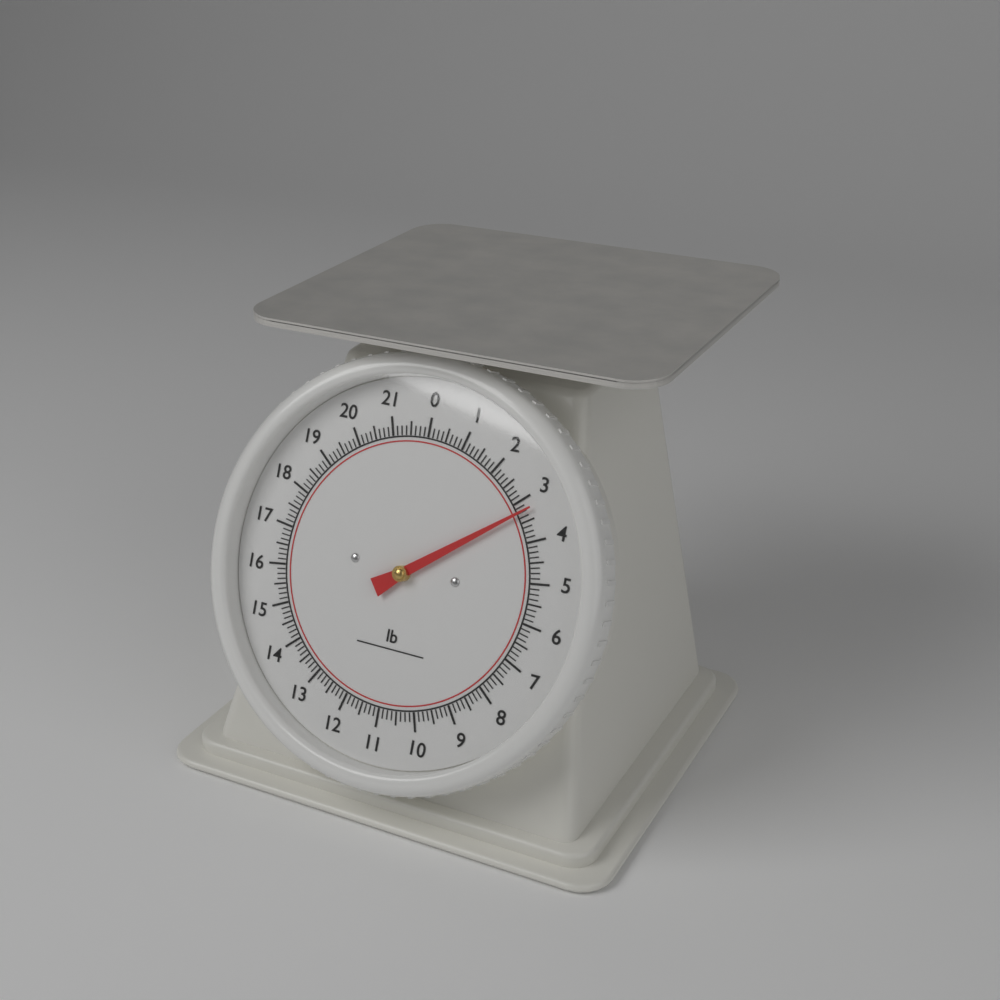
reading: 3.250 lb
